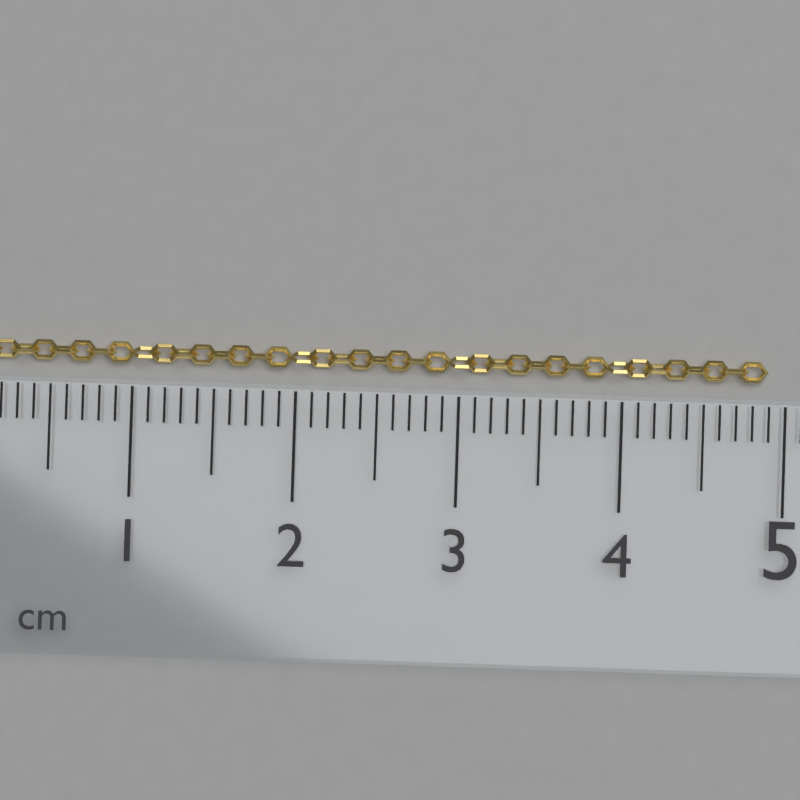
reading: 4.9 cm
